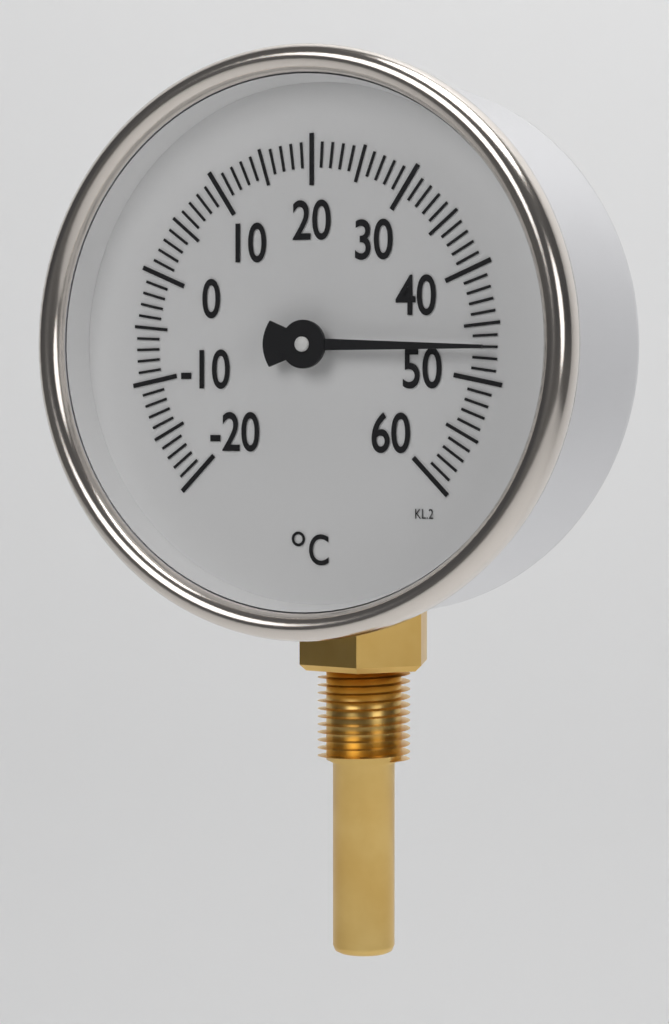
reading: 47 °C
